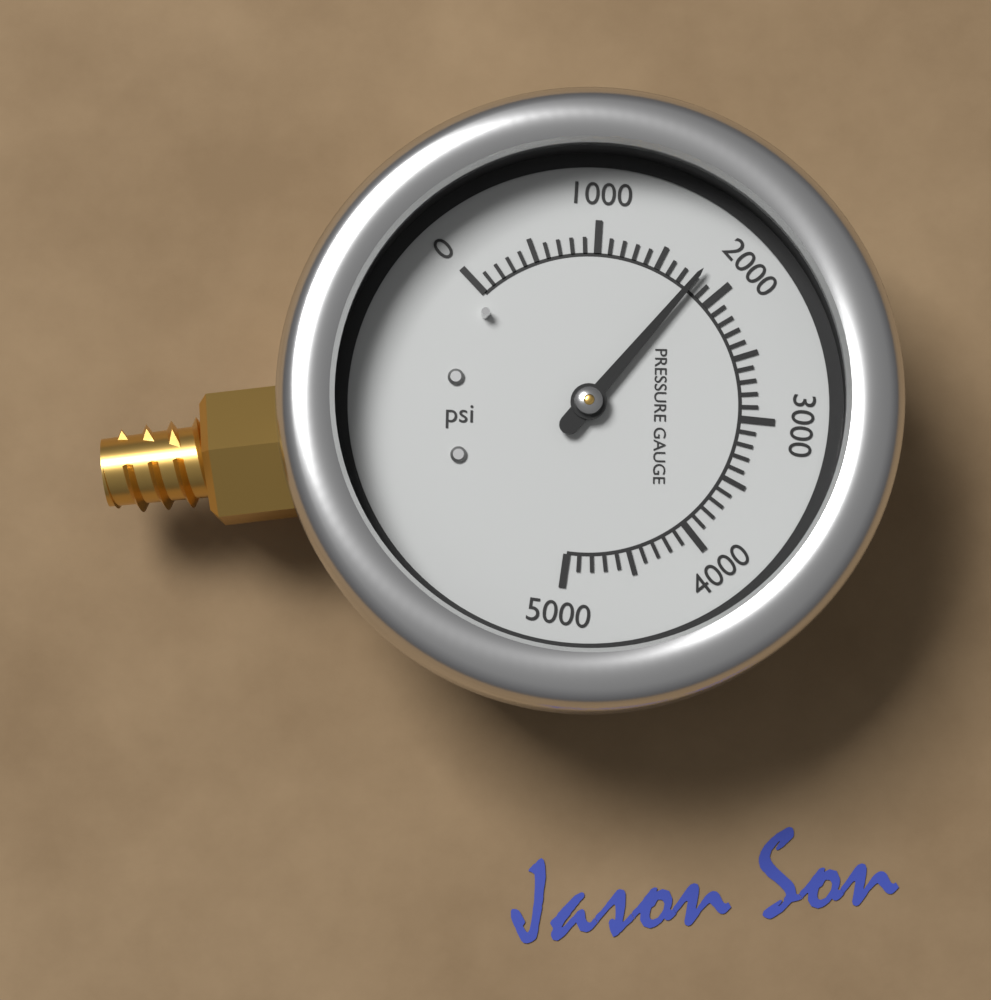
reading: 1800 psi
